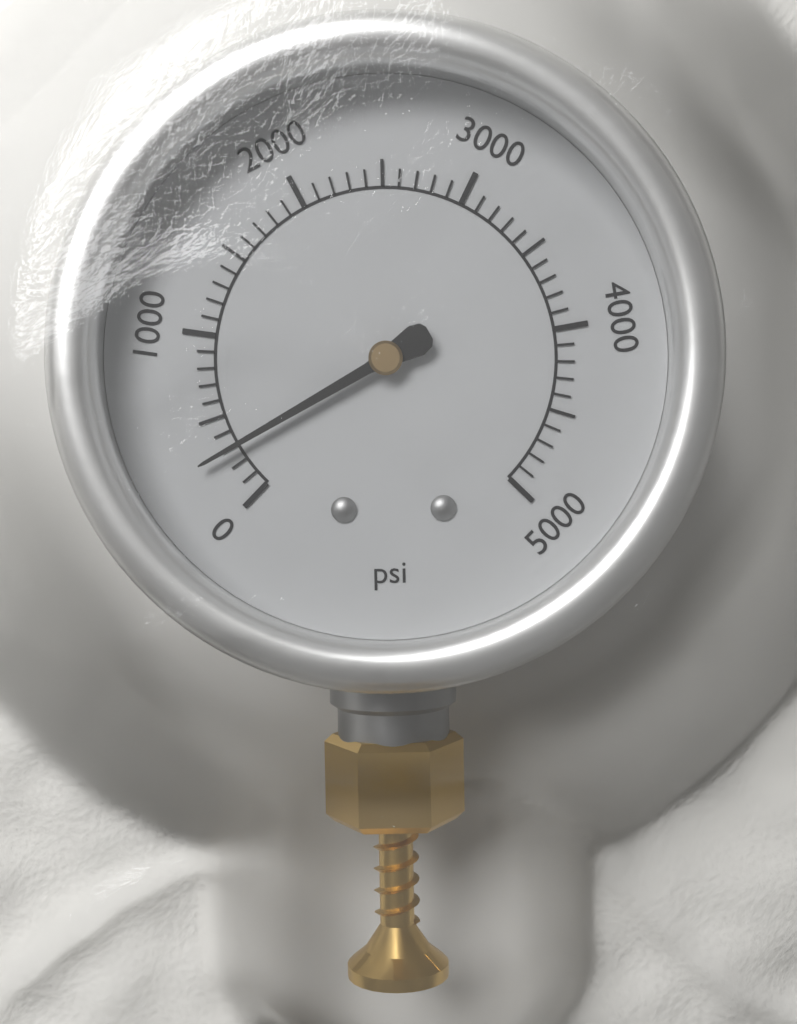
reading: 300 psi
